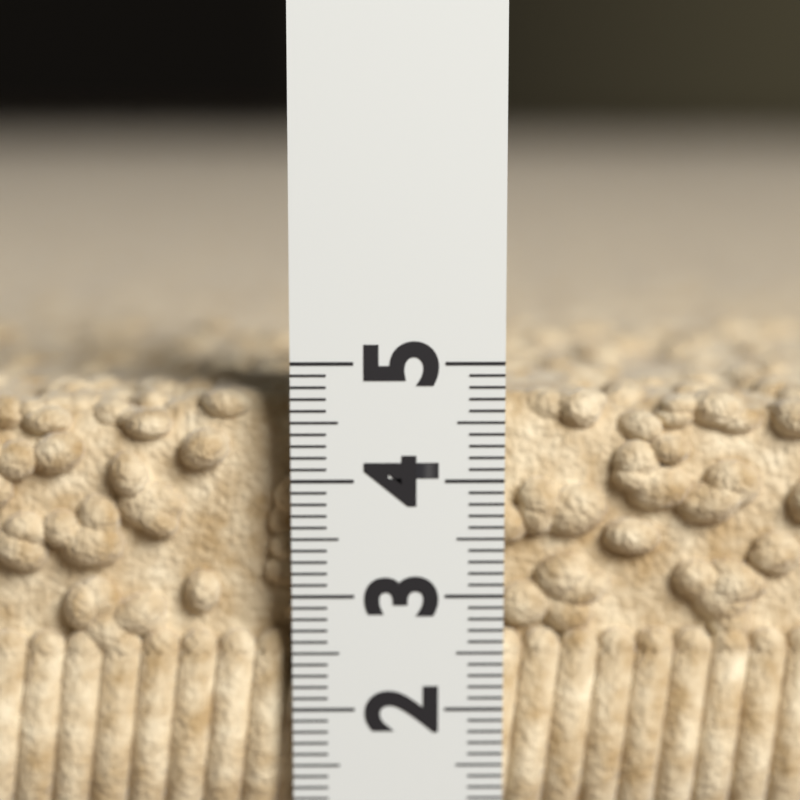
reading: 4.7 (no unit)
